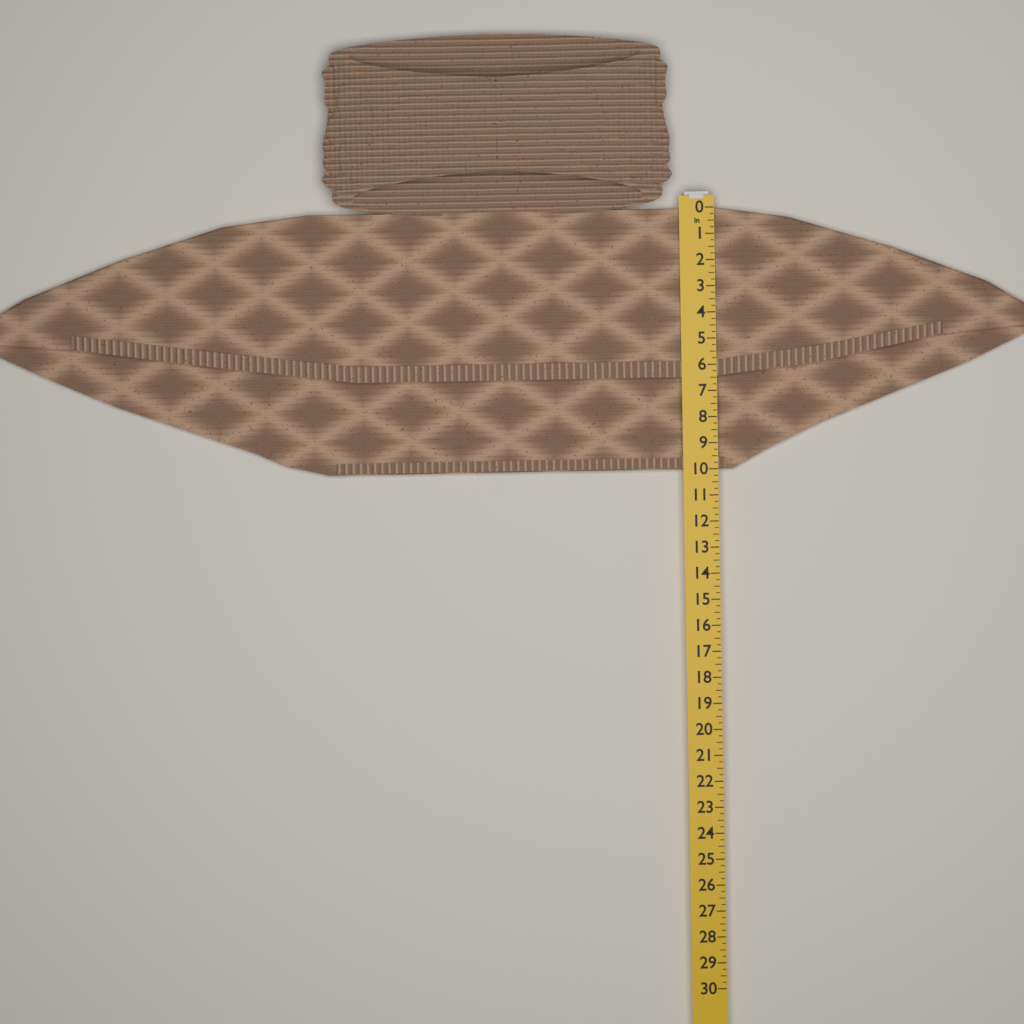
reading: 10.00 in
